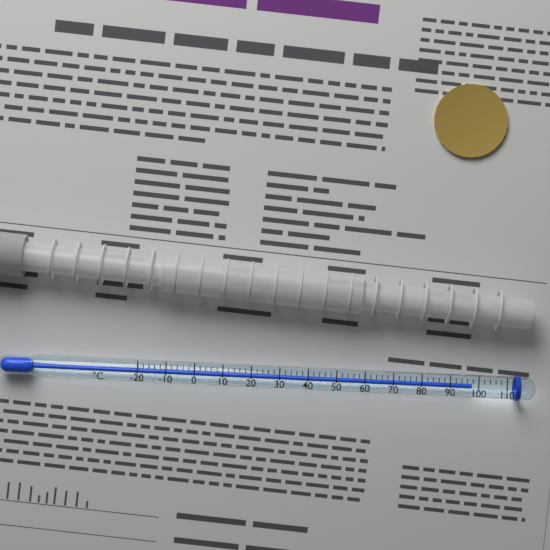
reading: 98 °C
